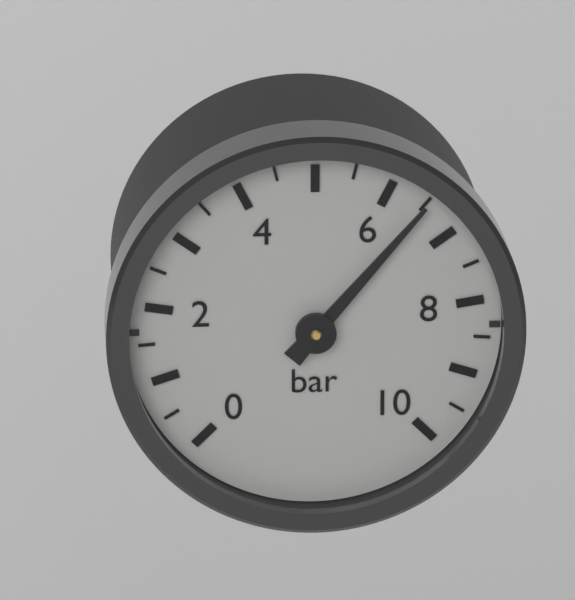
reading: 6.5 bar
